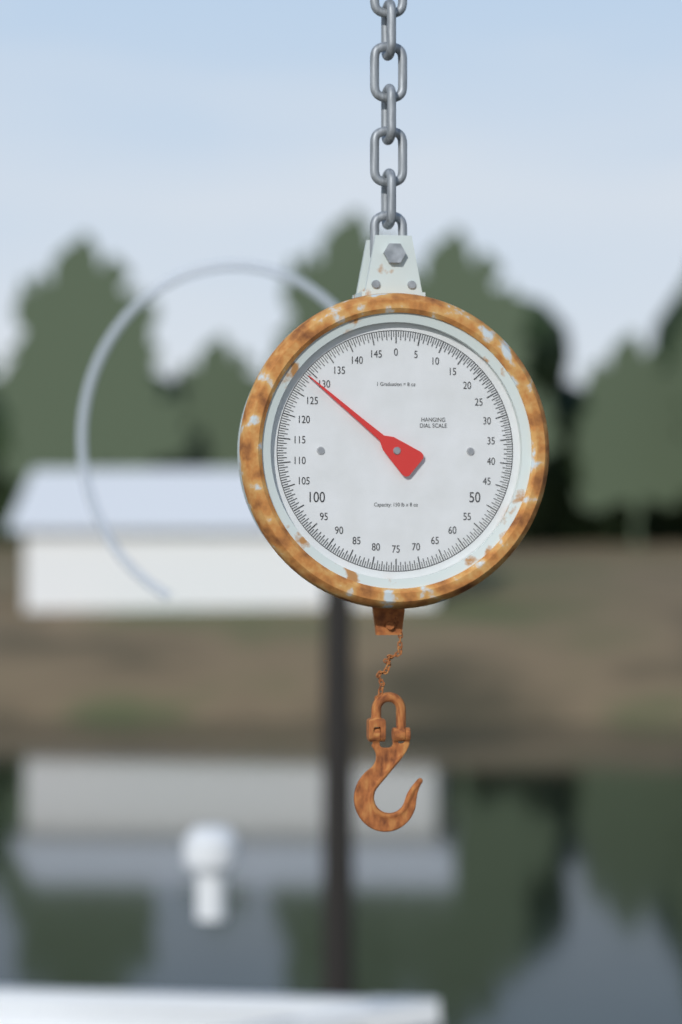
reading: 129.0 lb
